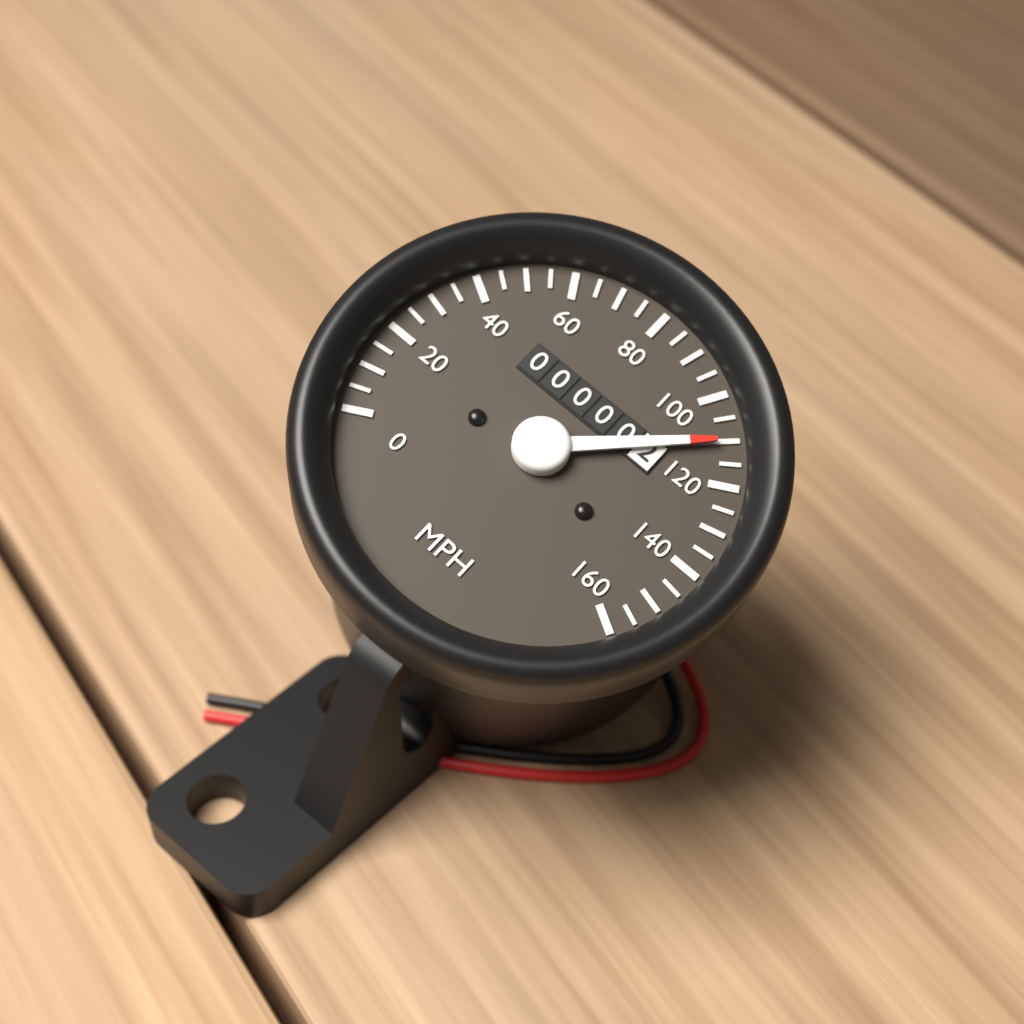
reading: 110 MPH
